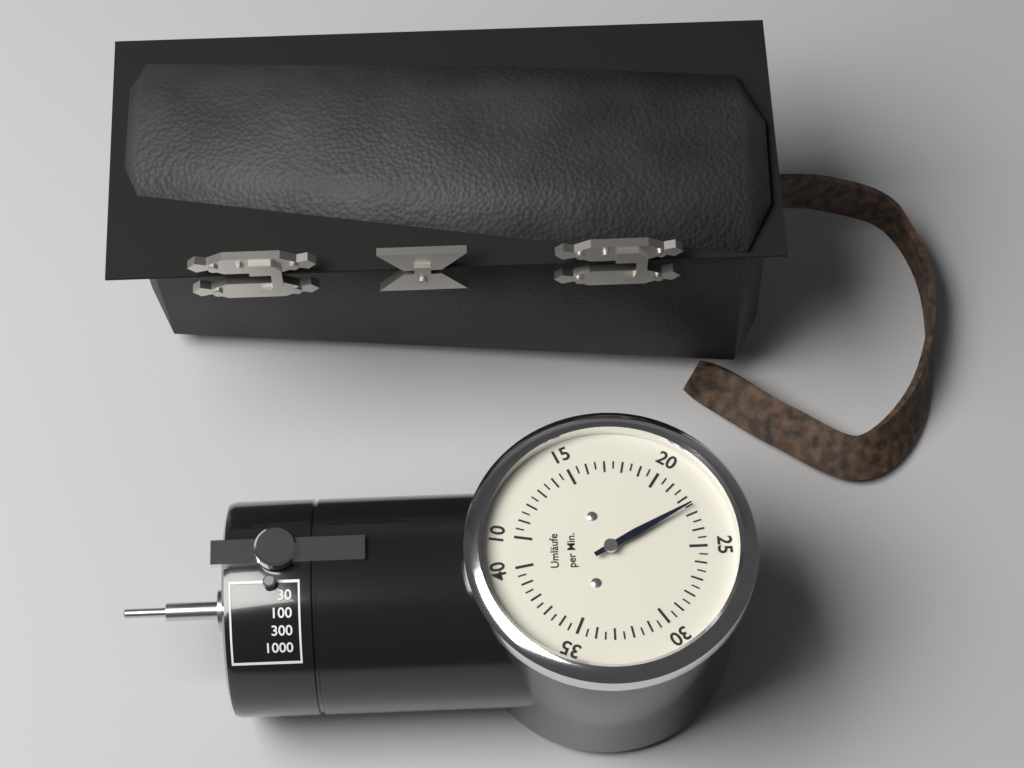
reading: 22.5 Umläufe per Min.
